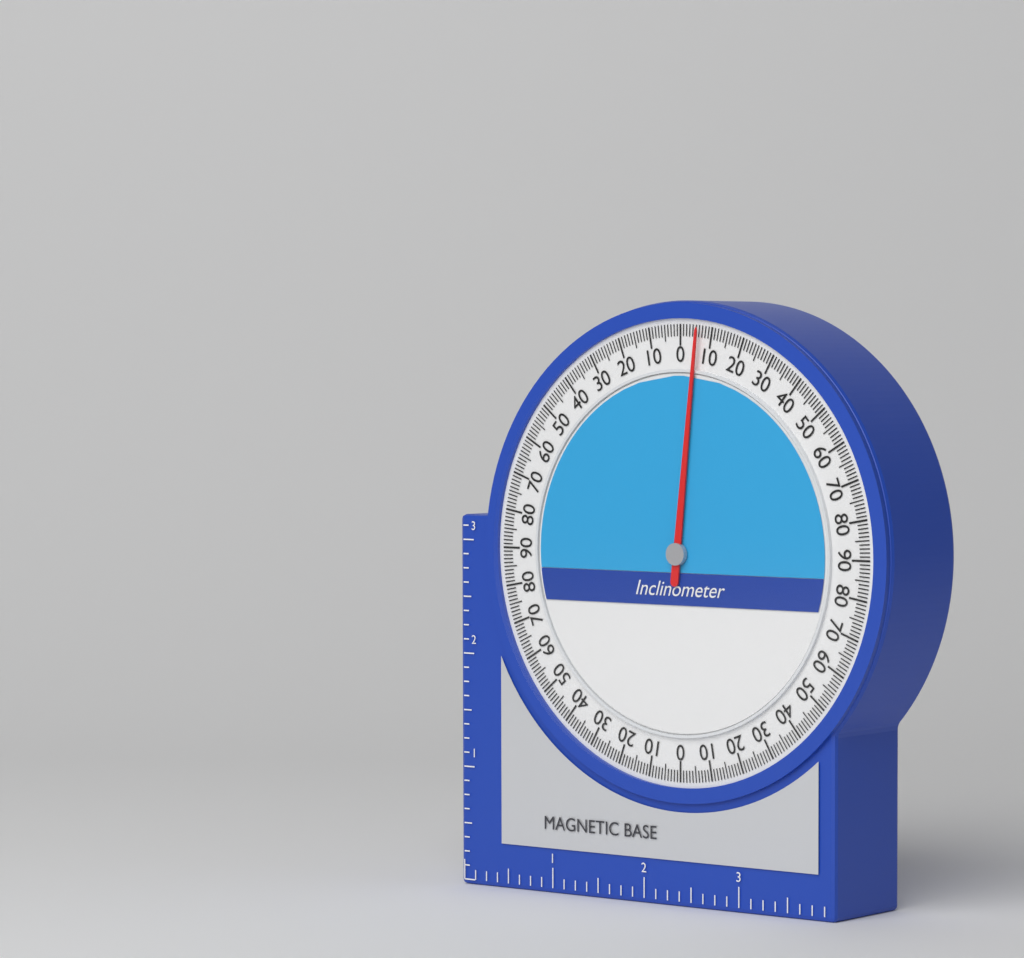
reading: 6 (no unit)
